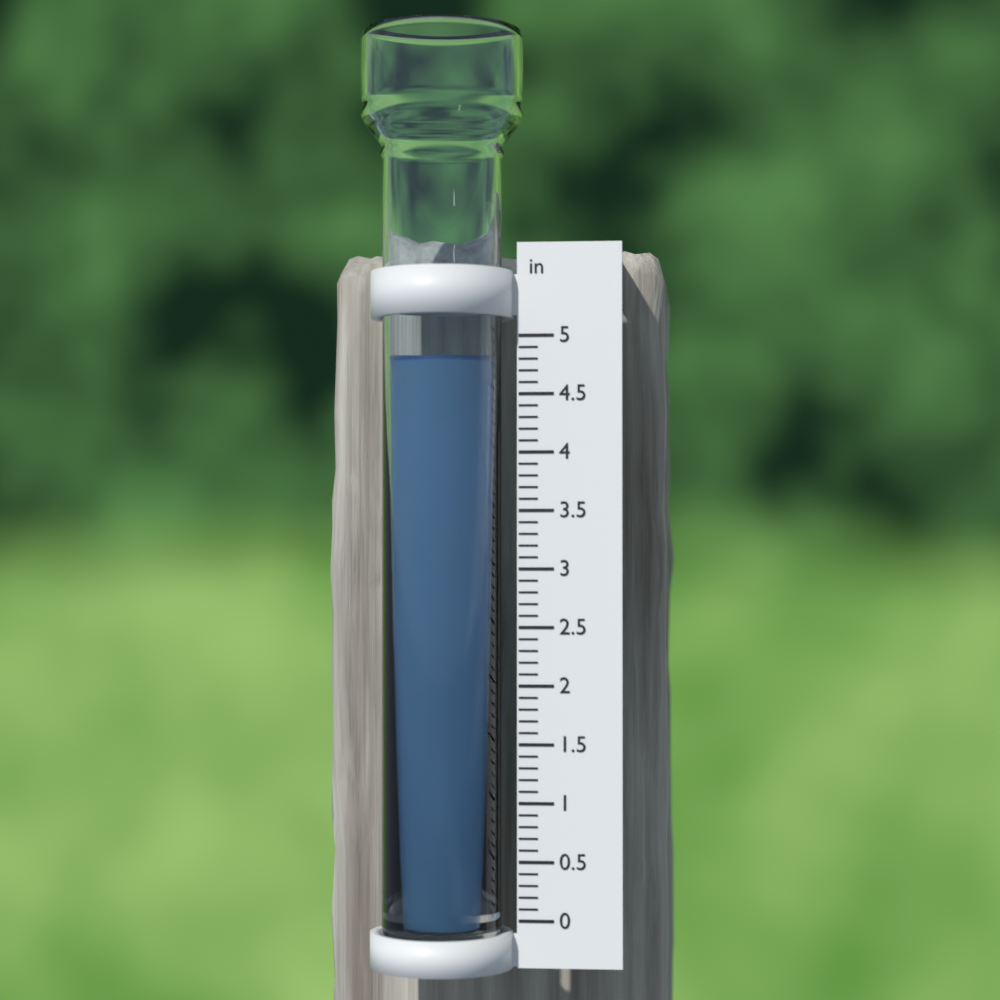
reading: 4.8 in
